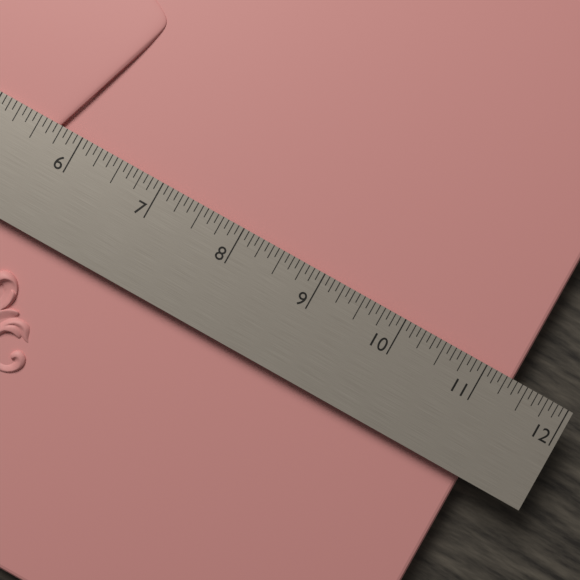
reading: 11.3750 in
